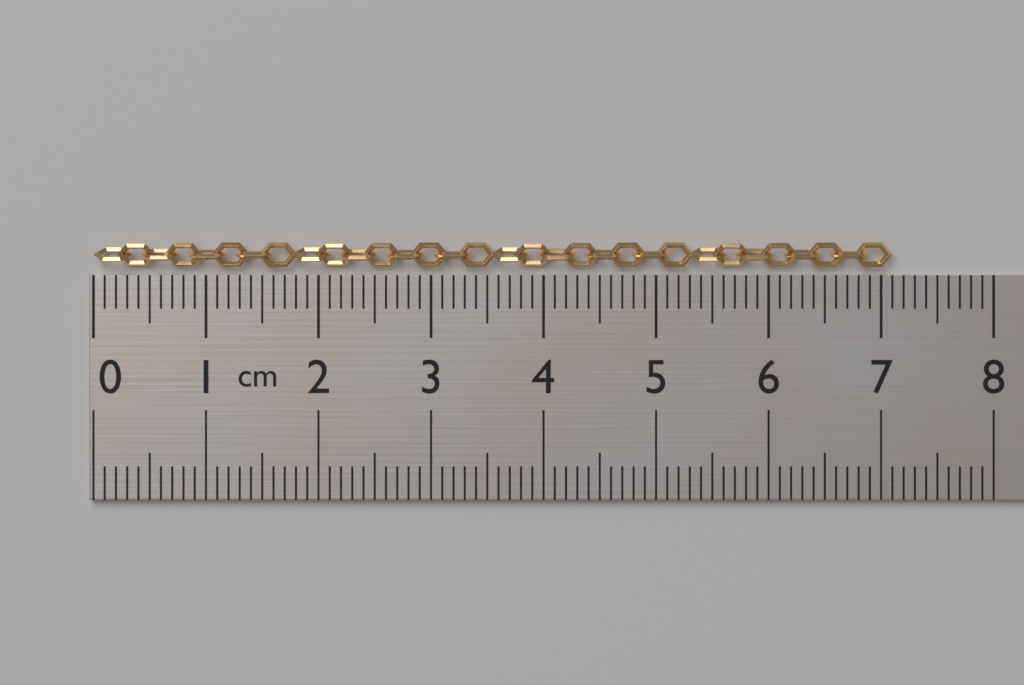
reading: 7.1 cm
